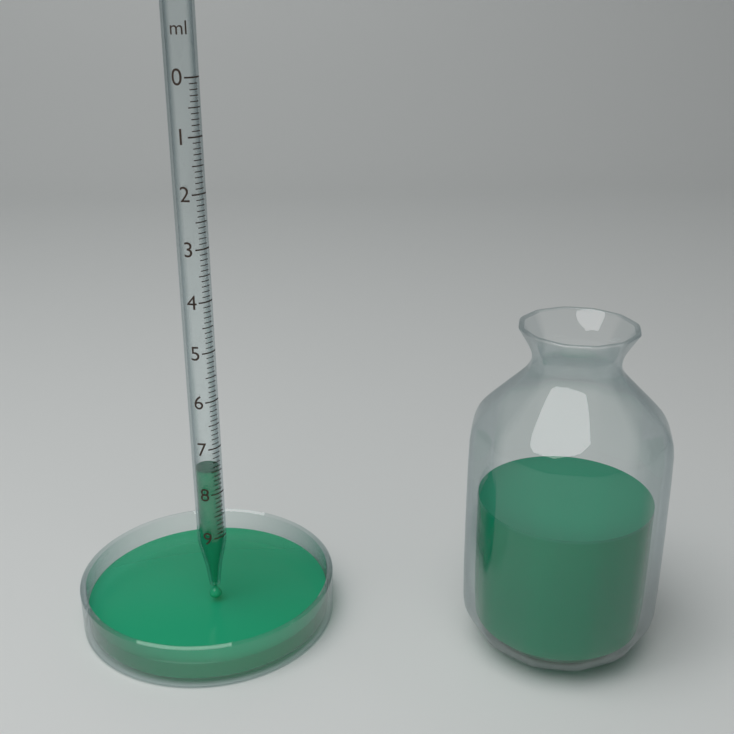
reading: 7.5 ml
